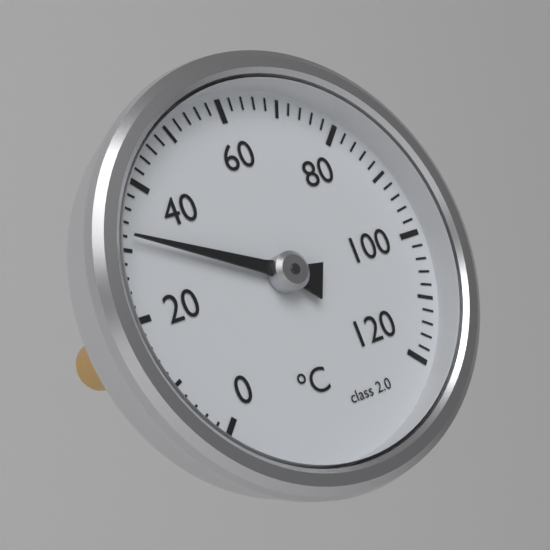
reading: 32 °C
